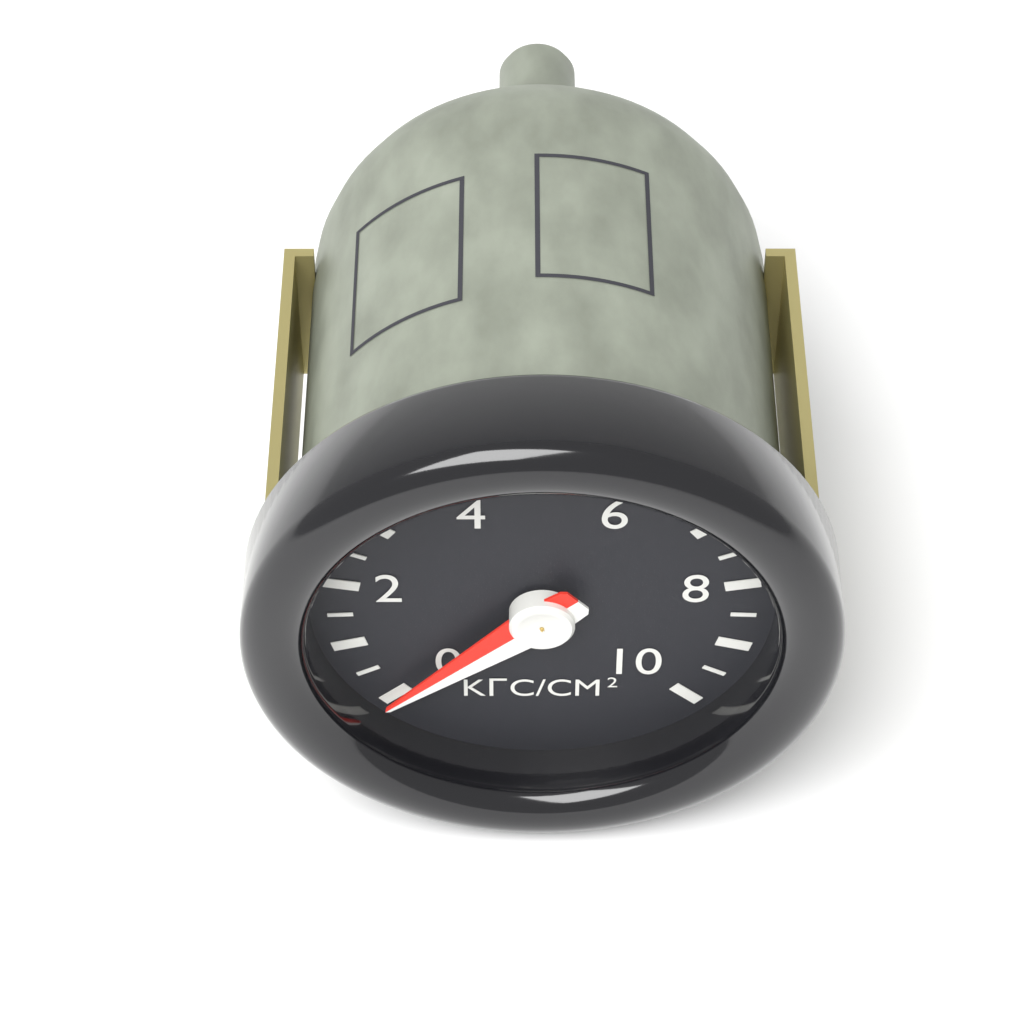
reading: 0.0 kgf/cm²
